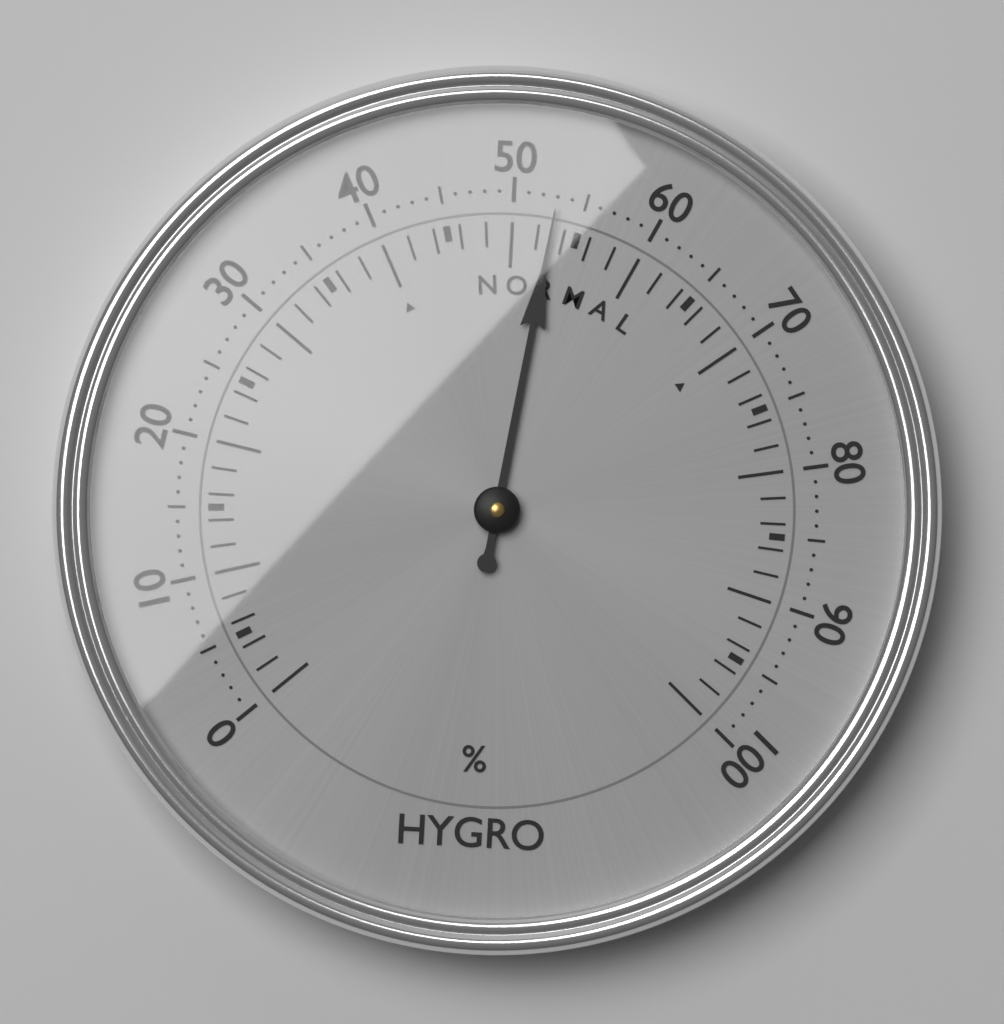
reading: 53 %
